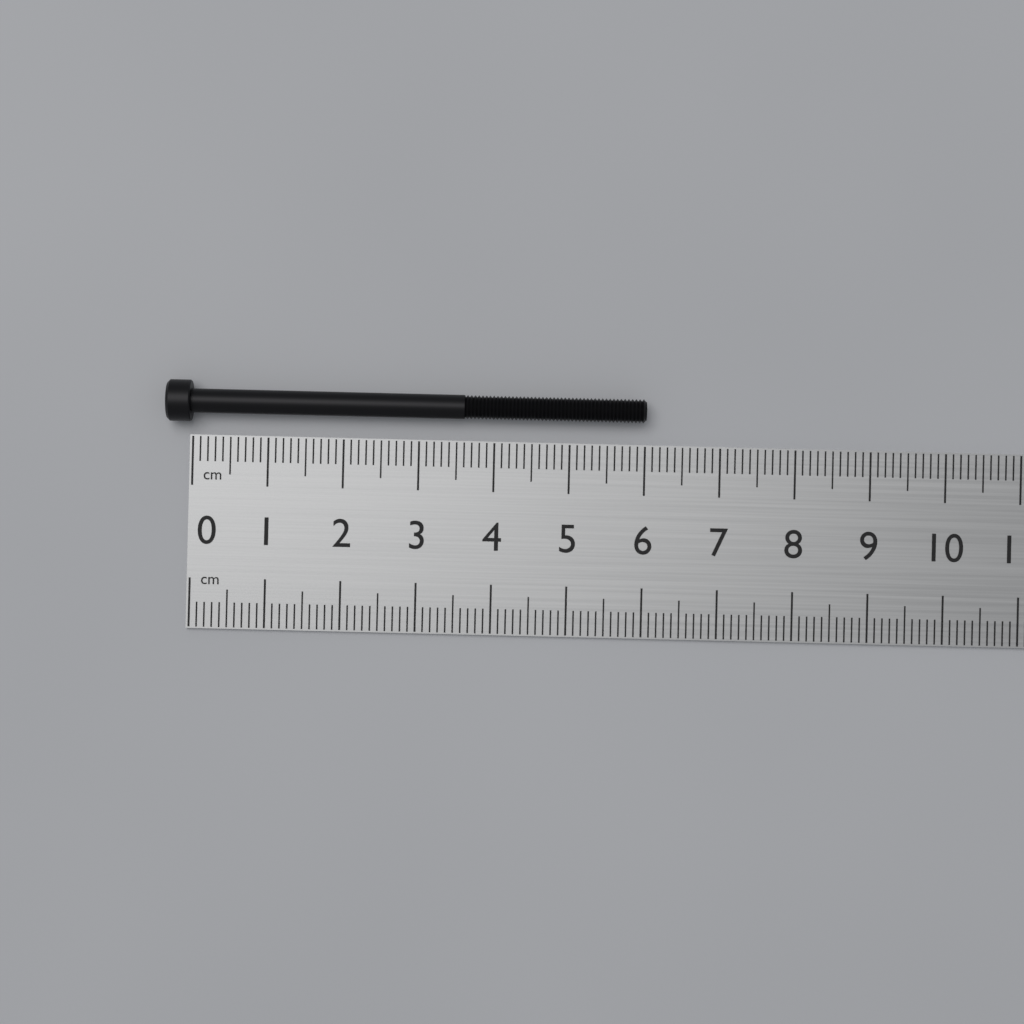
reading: 6.0 cm
